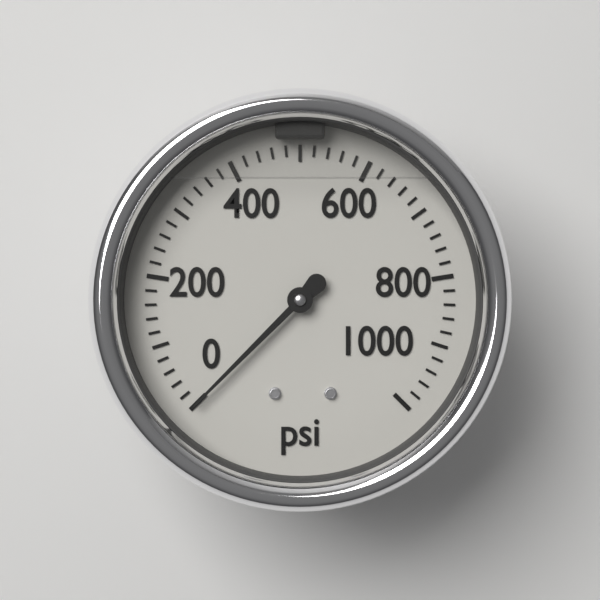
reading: 0 psi
